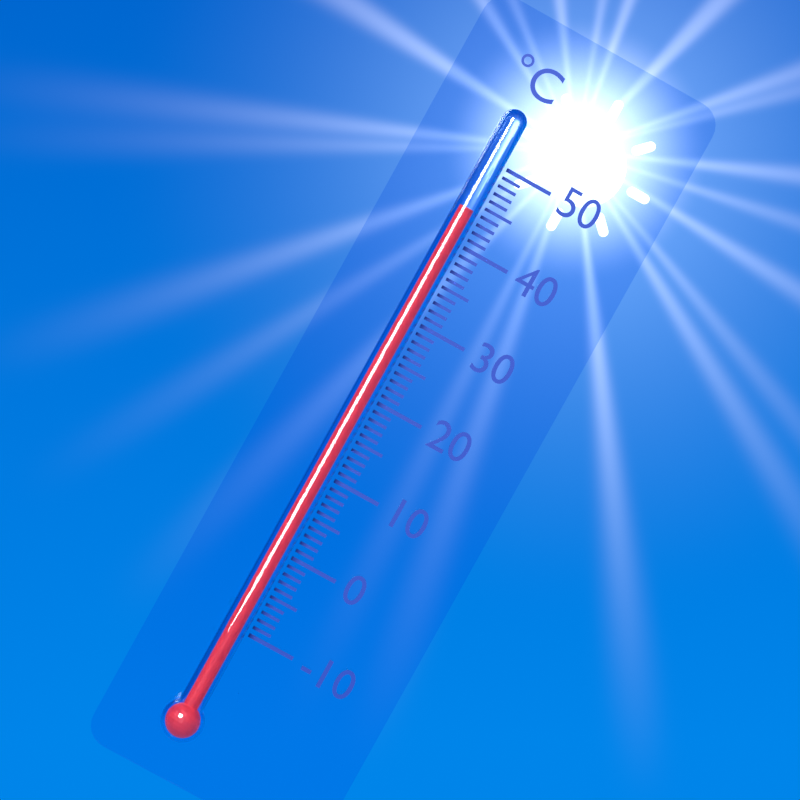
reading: 44 °C
